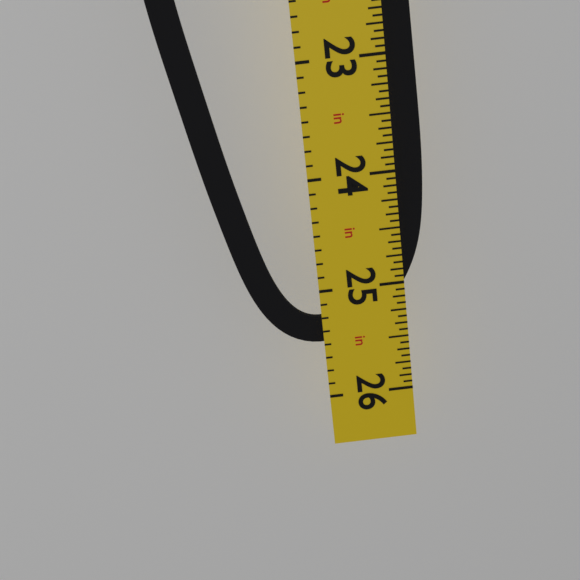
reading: 25.5000 in
